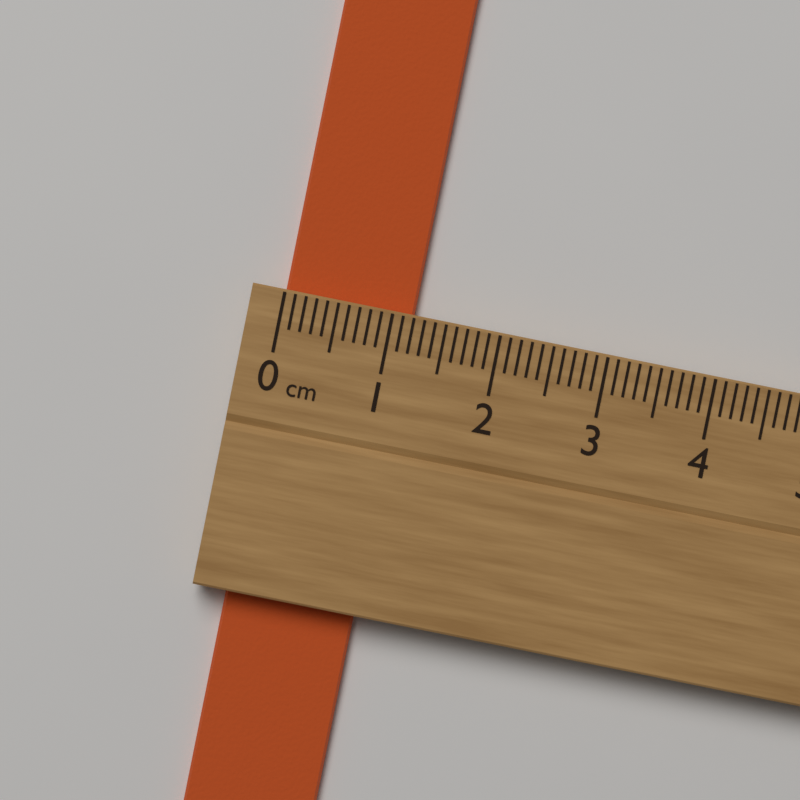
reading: 1.2 cm
